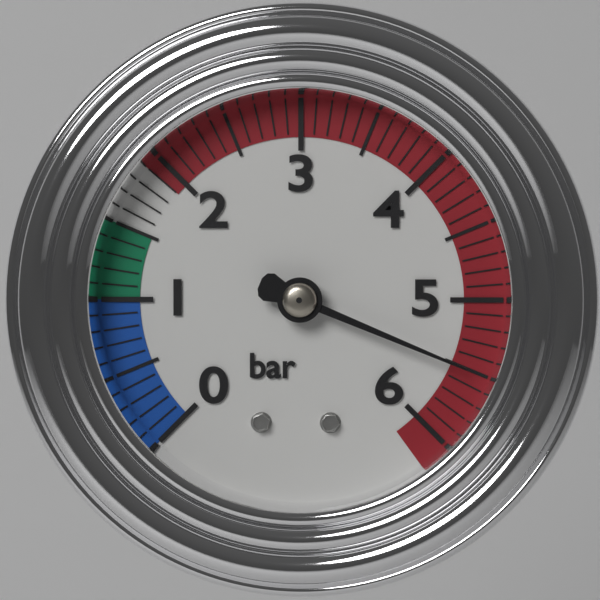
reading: 5.5 bar
